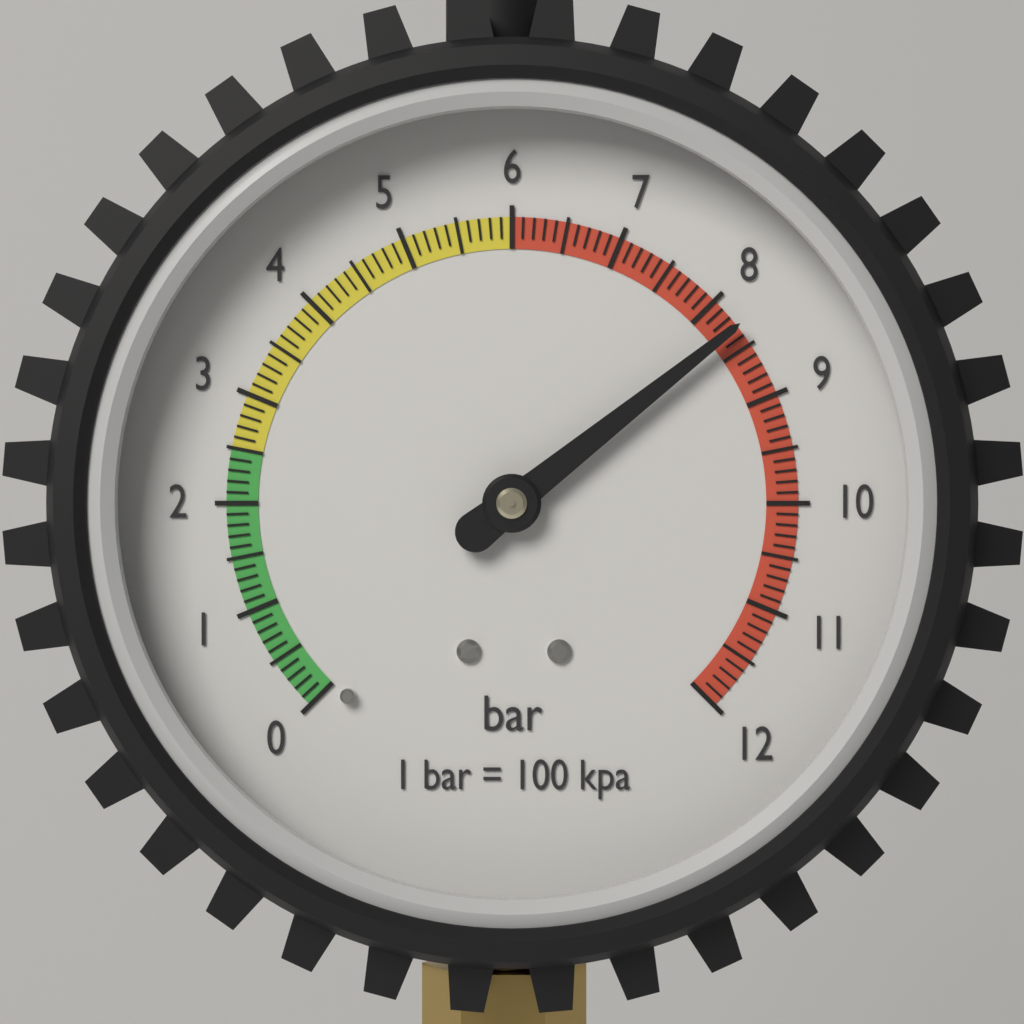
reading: 8.3 bar
